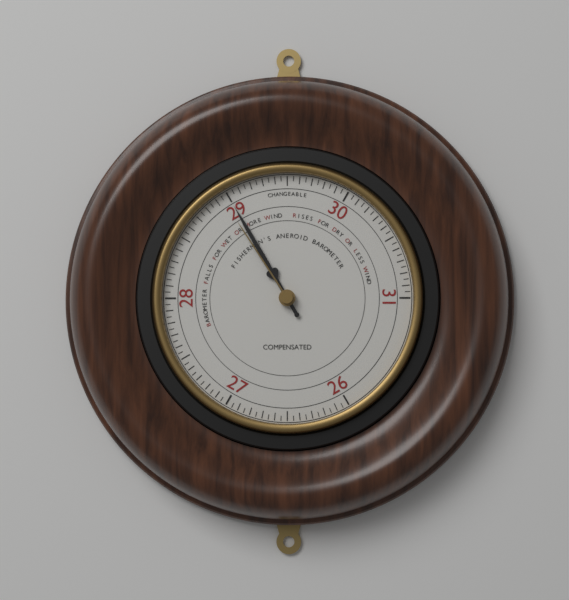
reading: 29.00 (no unit)
